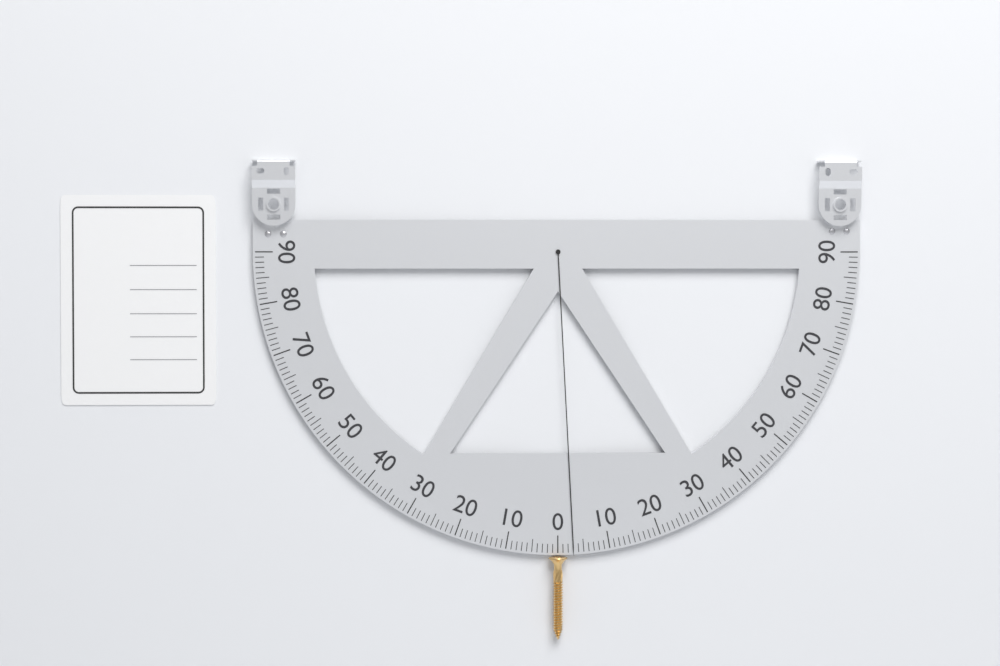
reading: 3 (no unit)
